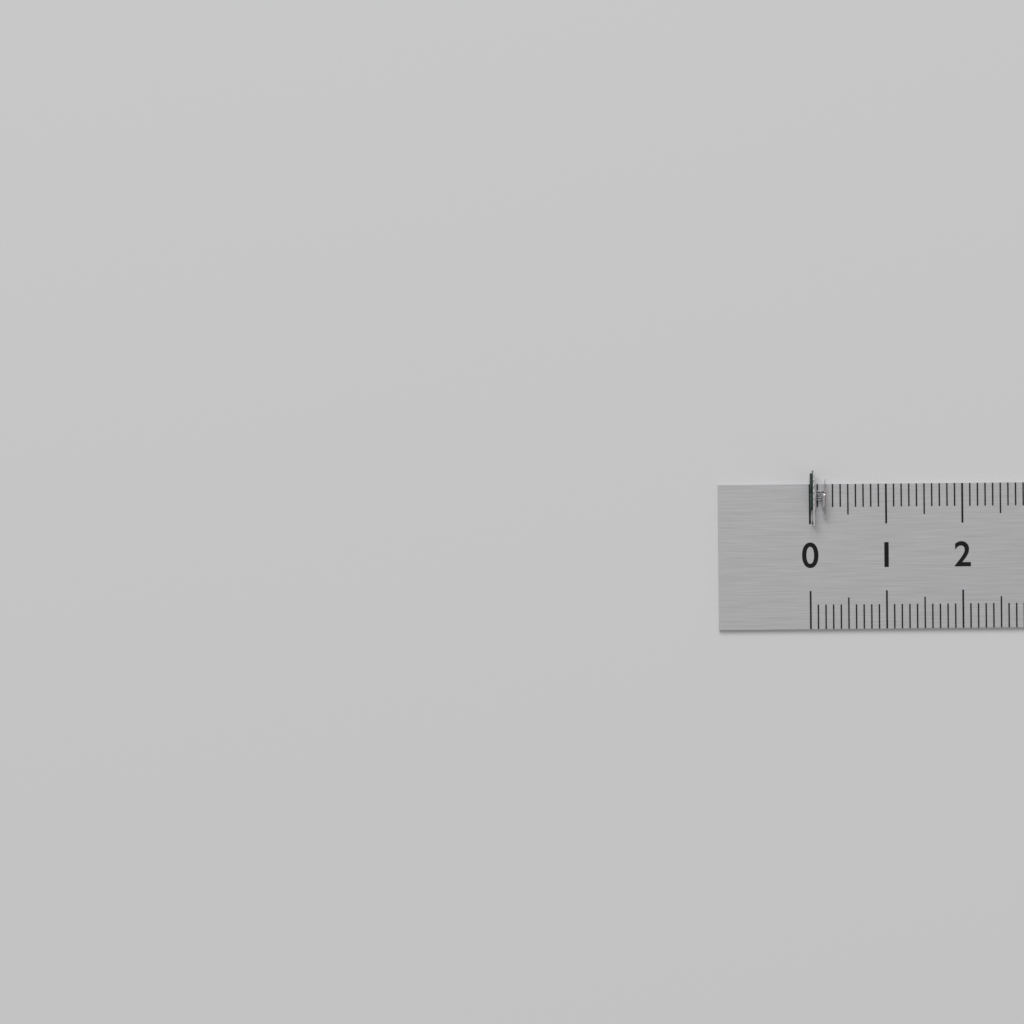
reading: 0.2 (no unit)
